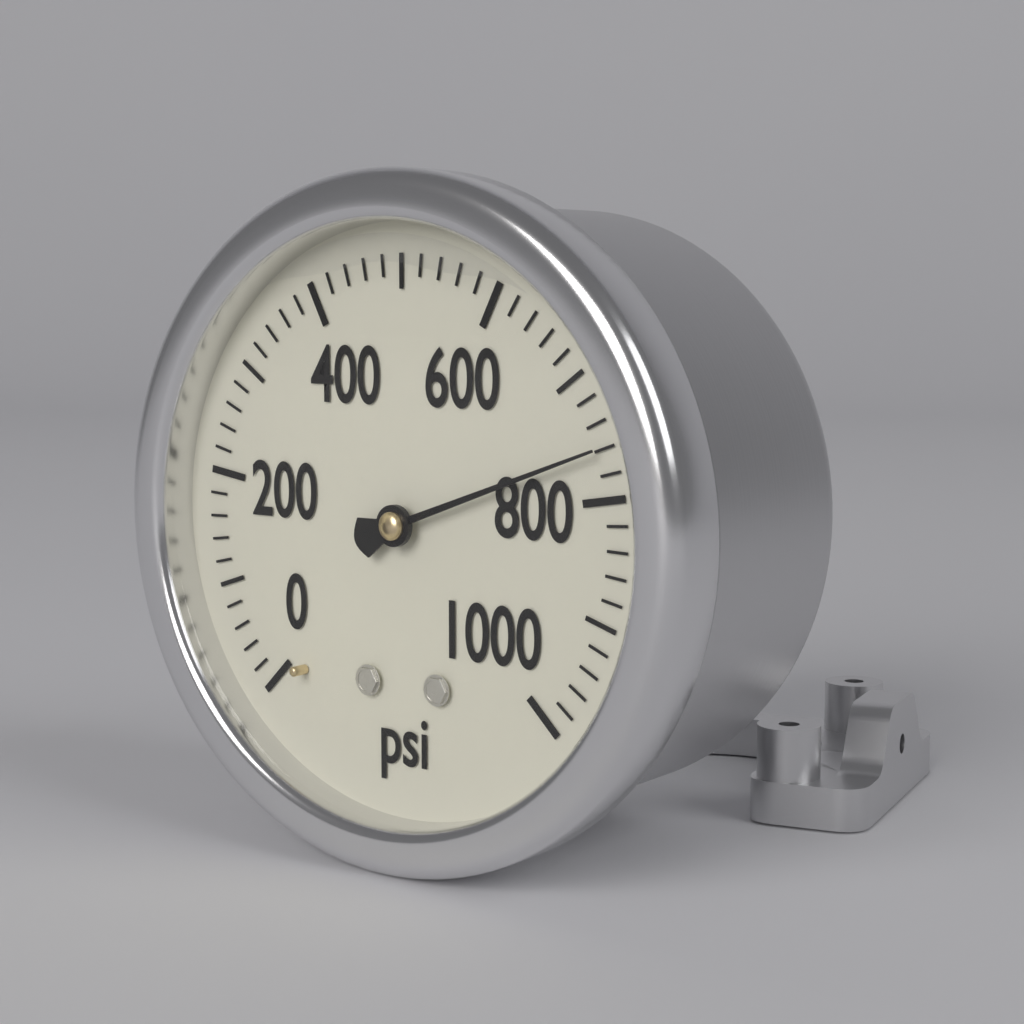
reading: 760 psi
